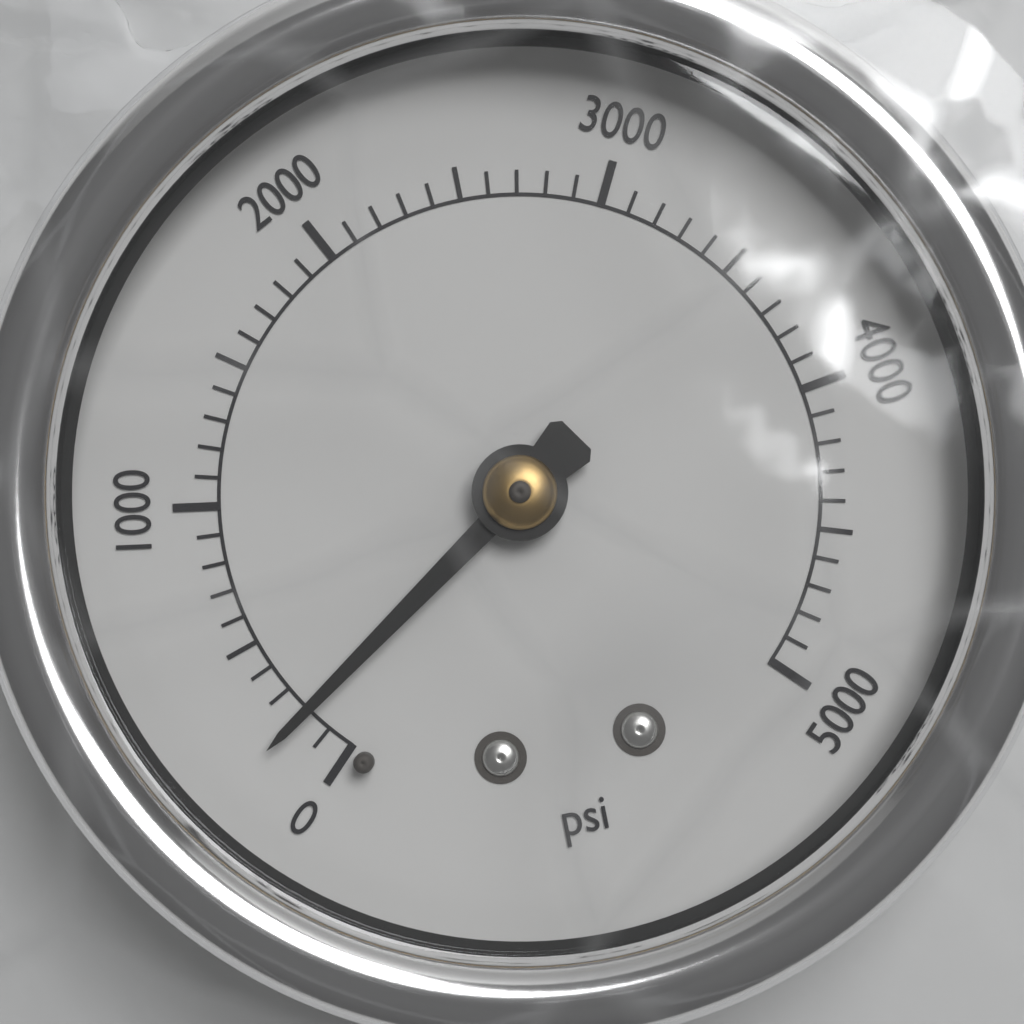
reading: 200 psi
